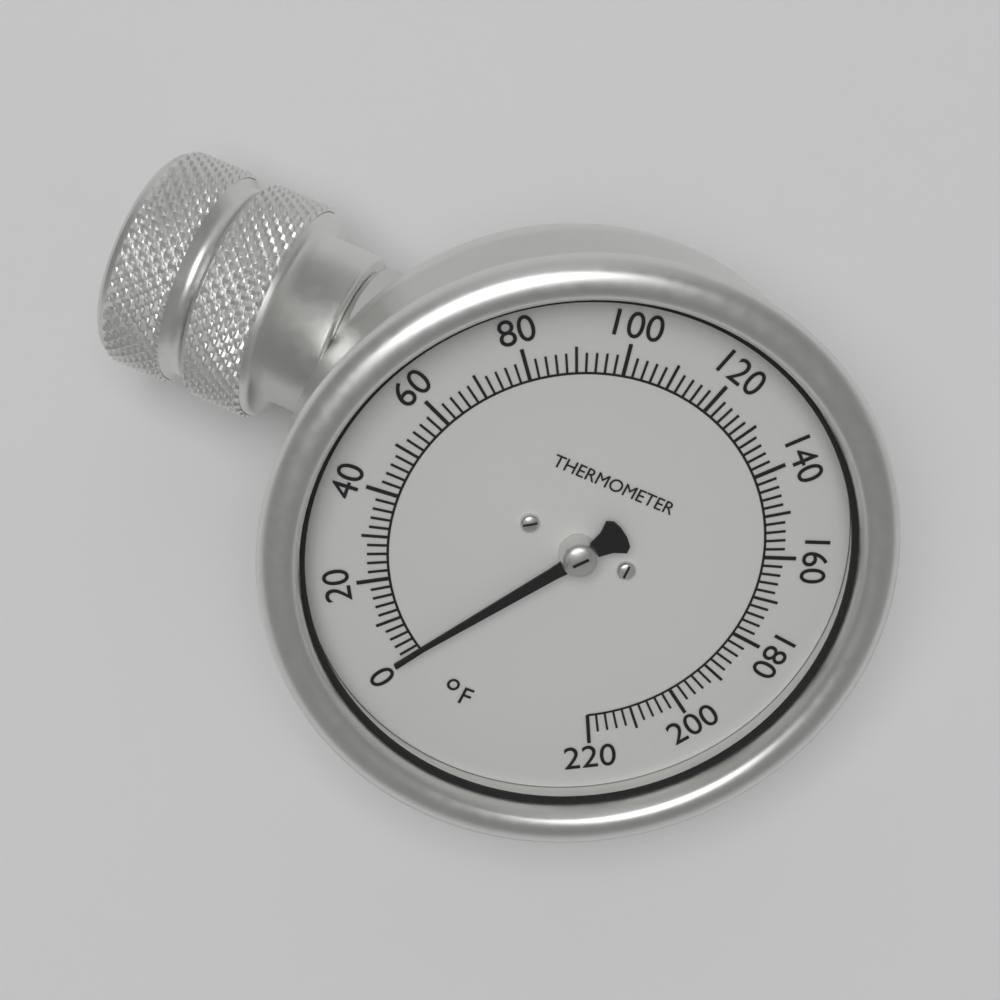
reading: 2 °F
